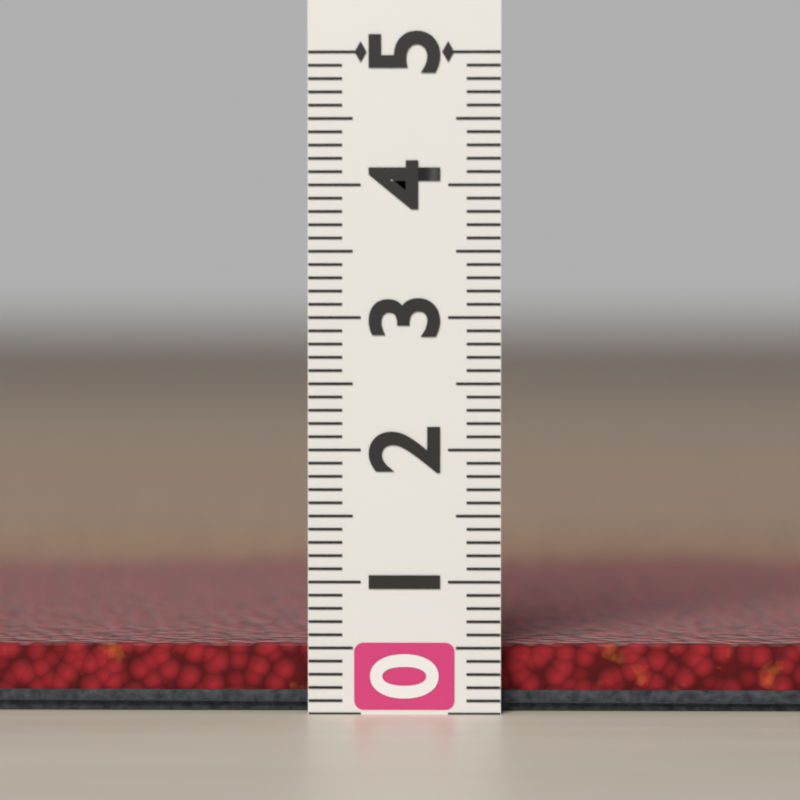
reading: 0.5 (no unit)
